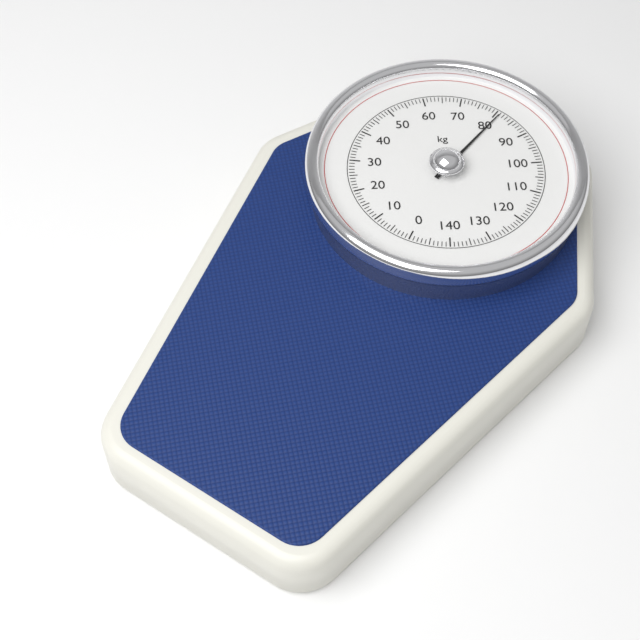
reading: 81 kg
